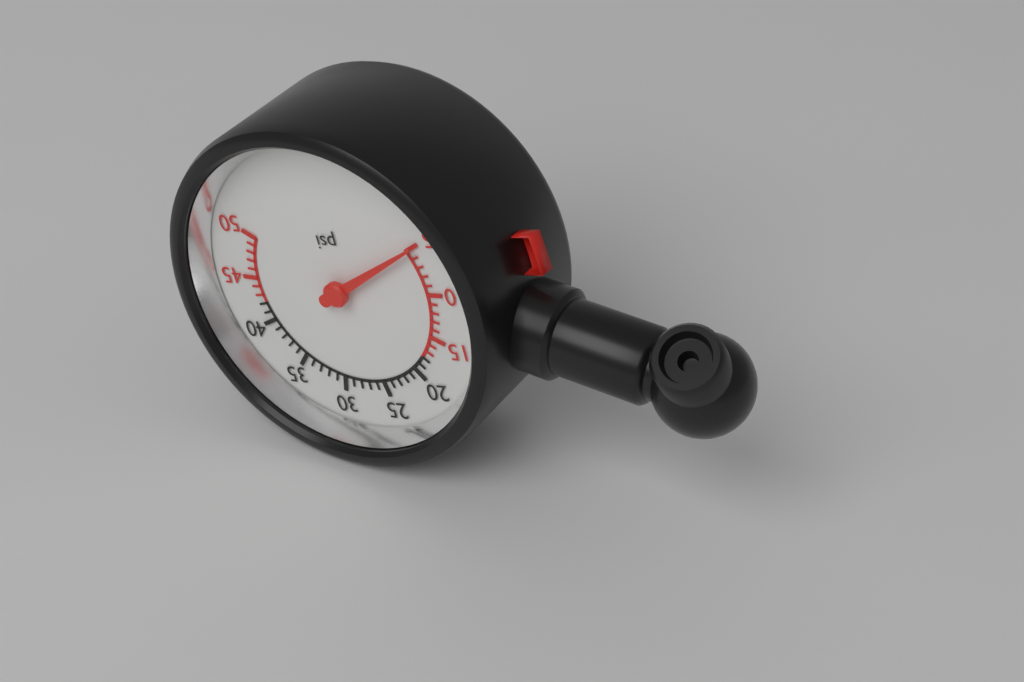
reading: 5 psi
